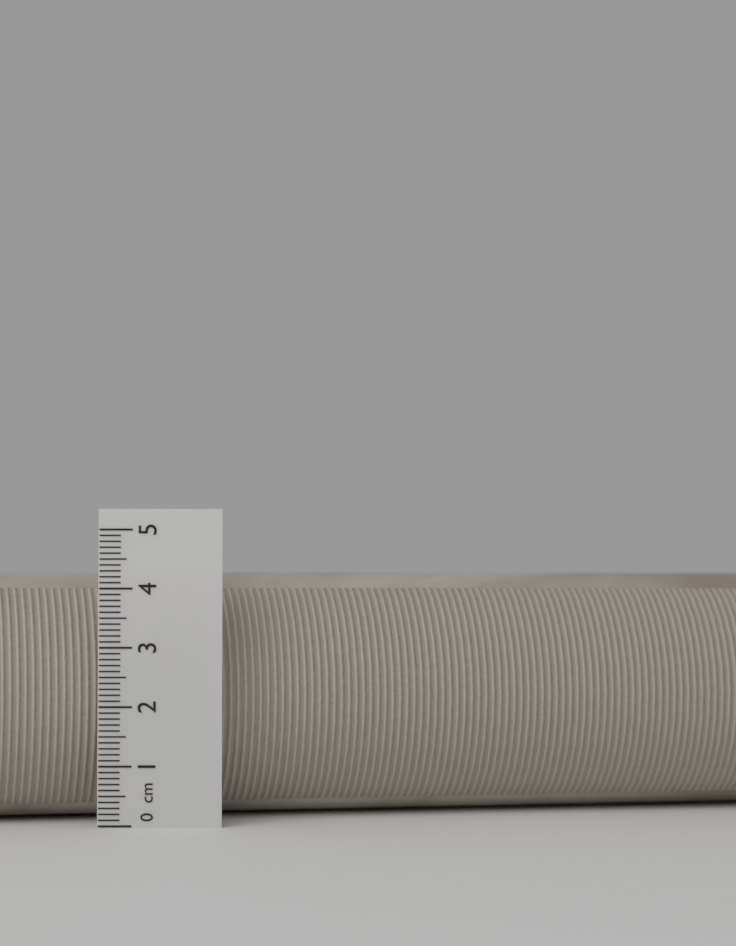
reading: 4.3 cm
